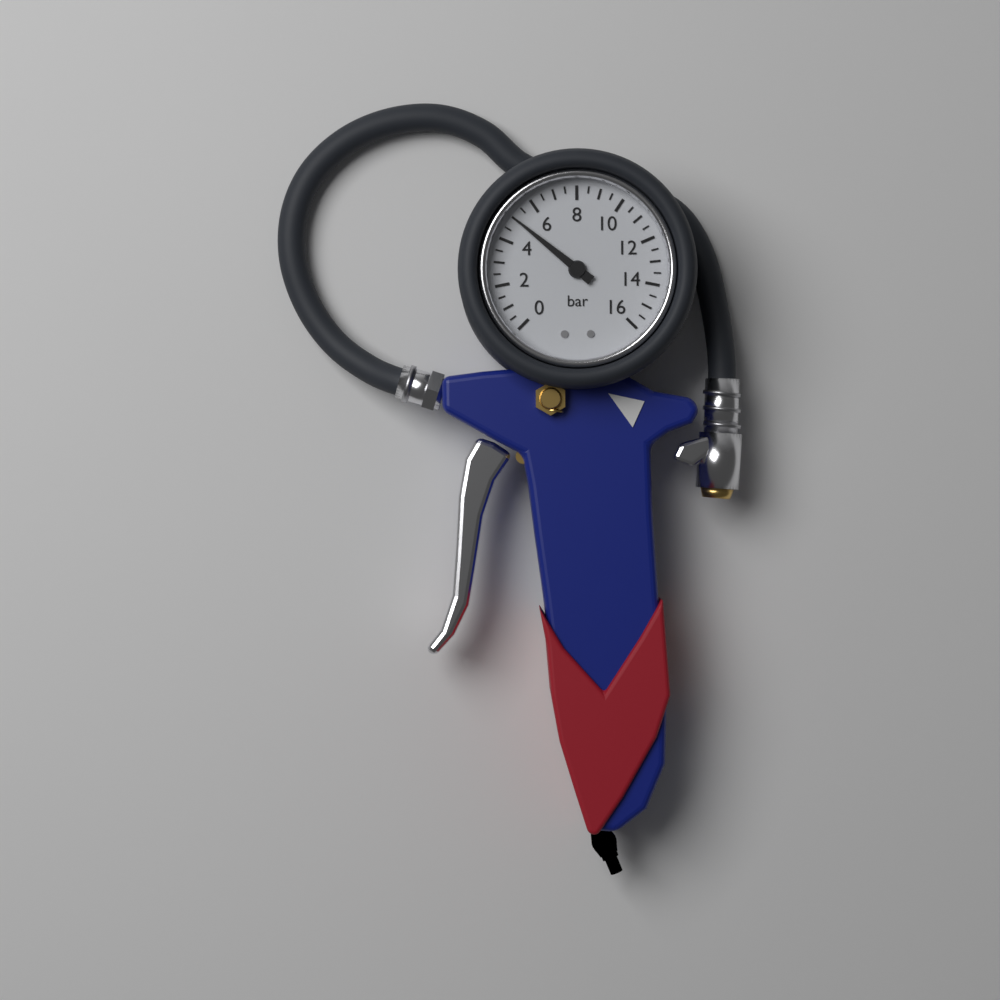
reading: 5.0 bar
